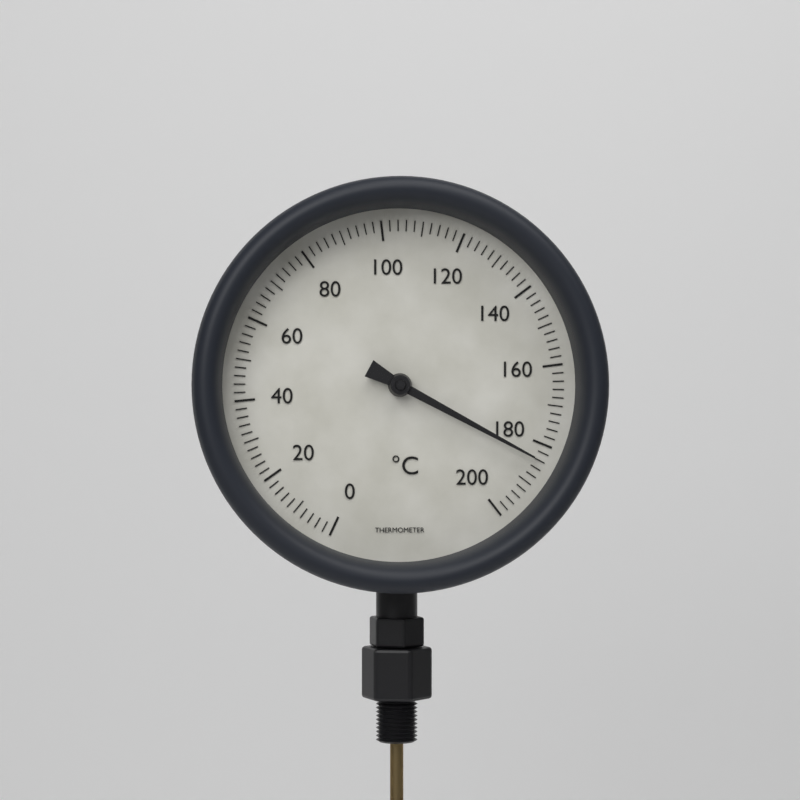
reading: 184 °C
